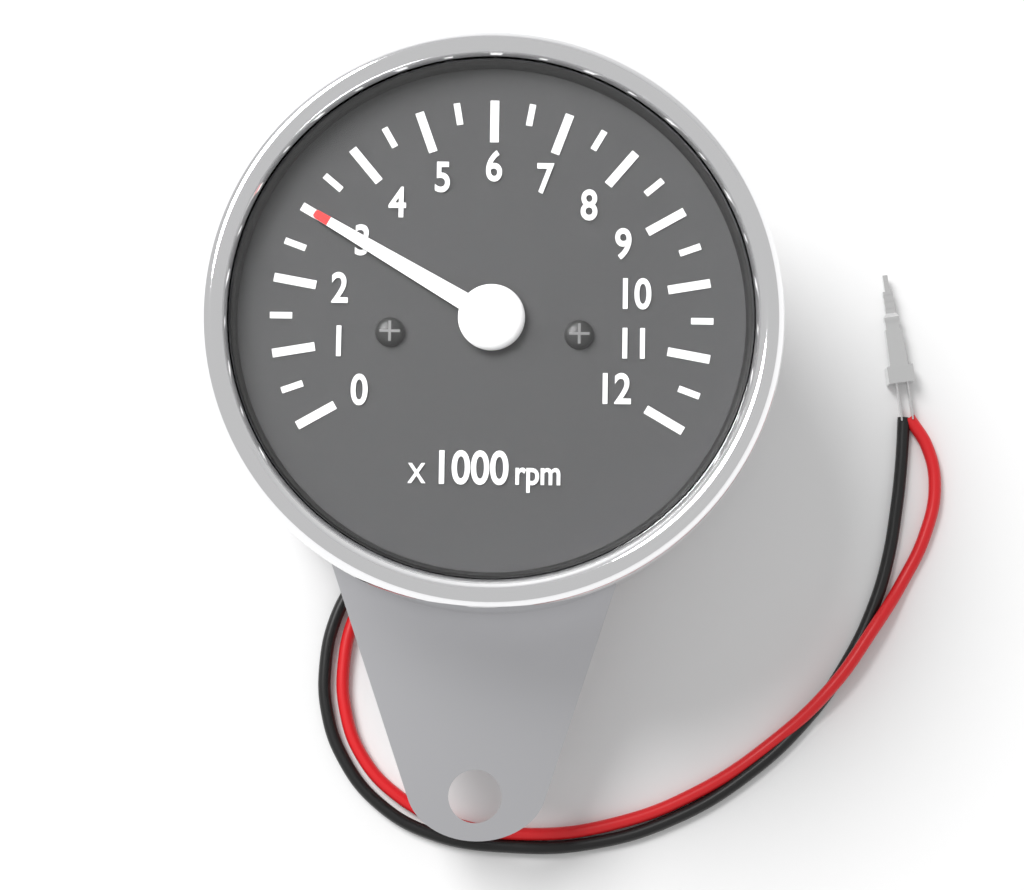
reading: 3.0 x1000 rpm
